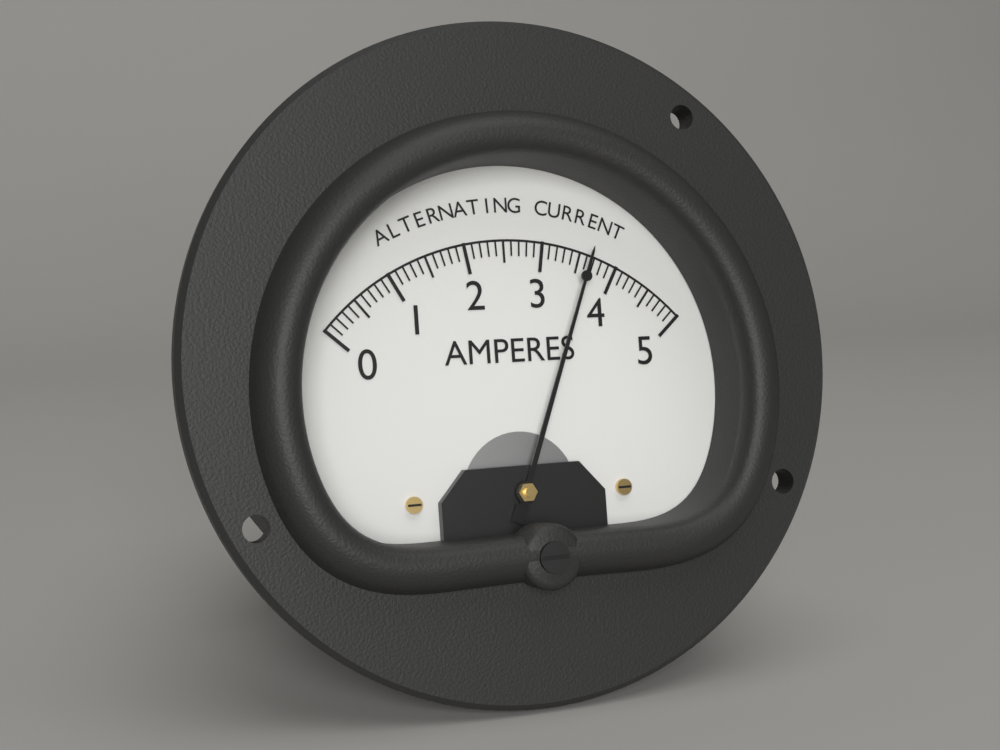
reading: 3.6 A
